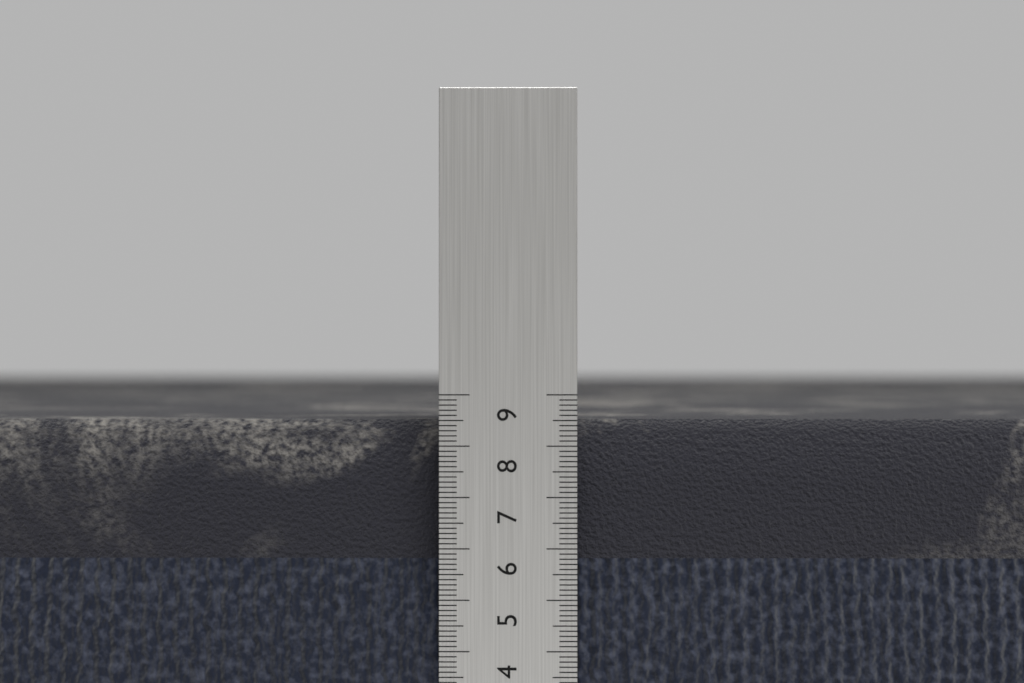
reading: 8.5 cm
